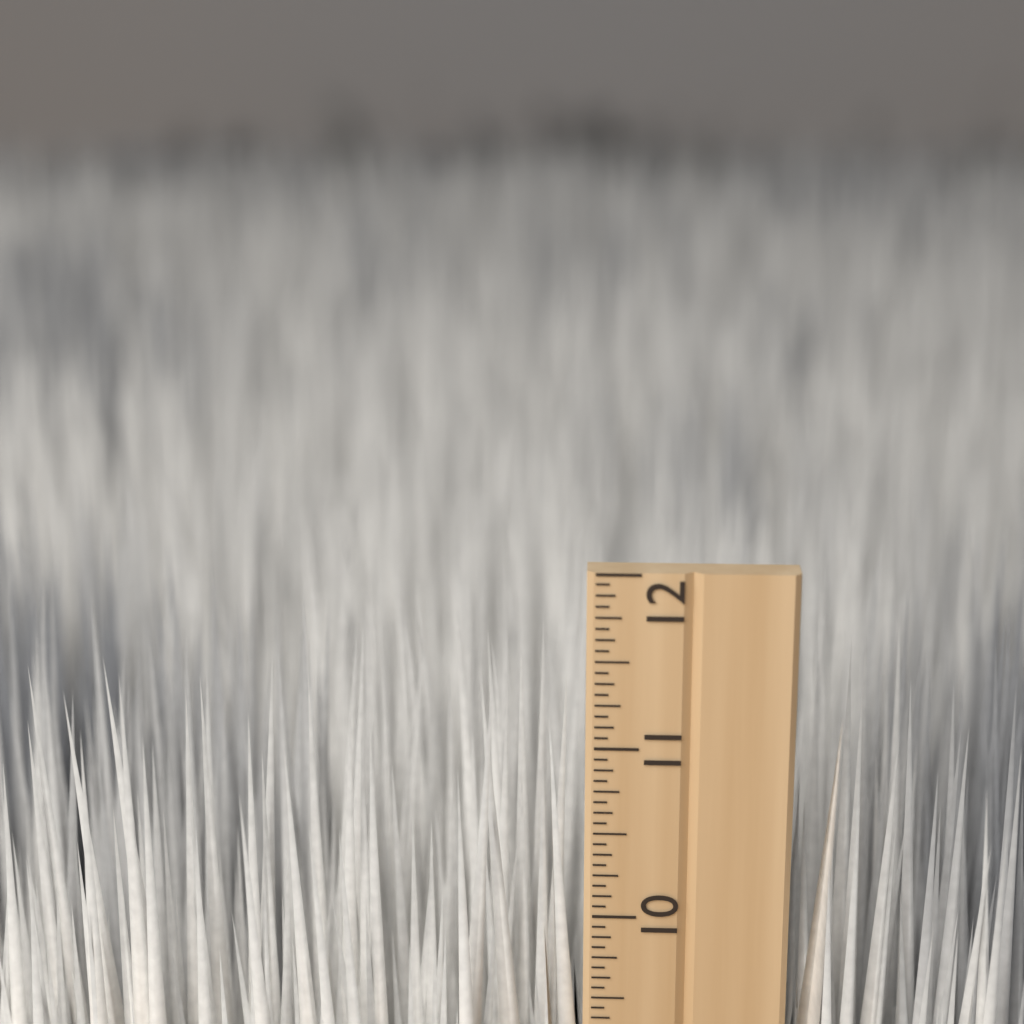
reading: 11.5000 inch
